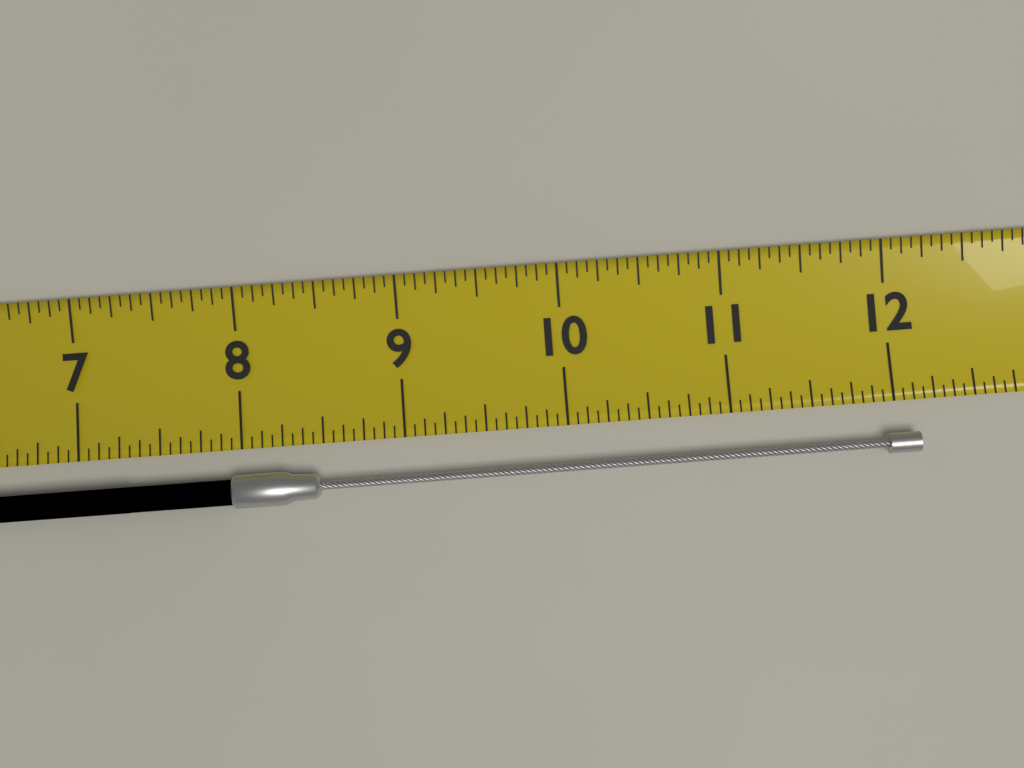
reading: 12.1250 (no unit)
